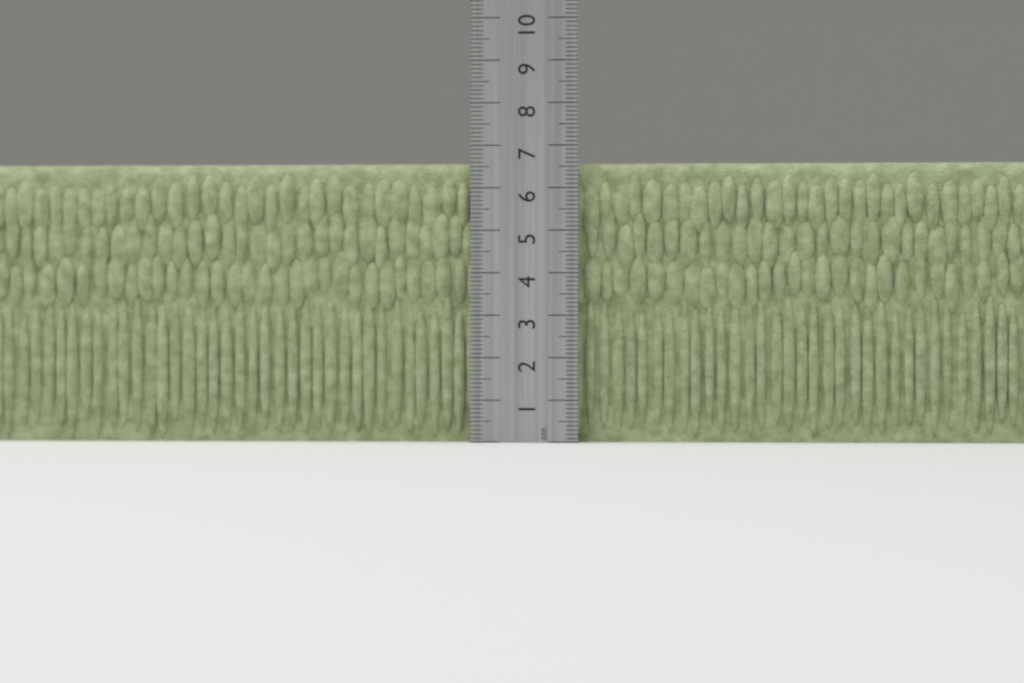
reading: 6.6 cm
